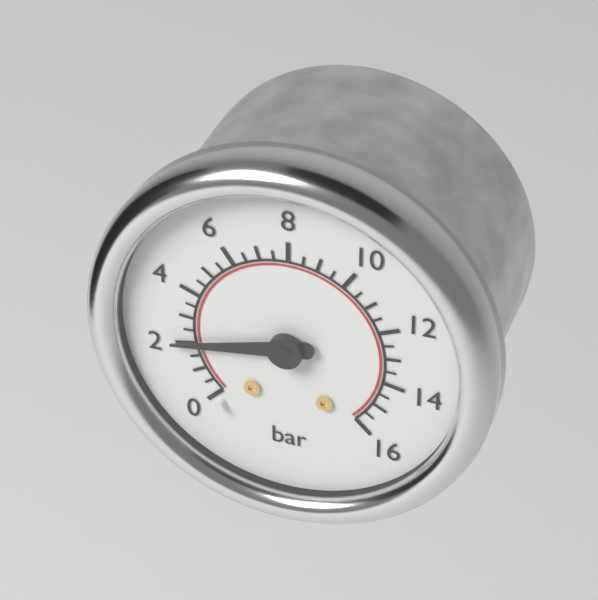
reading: 2.0 bar
